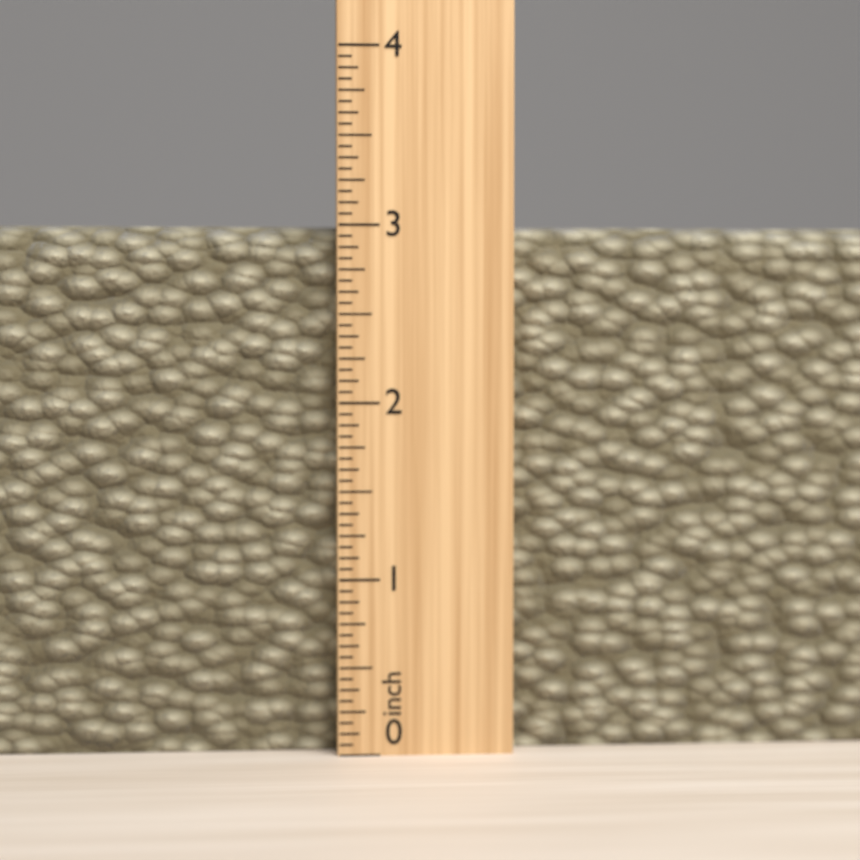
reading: 3.0000 inch
